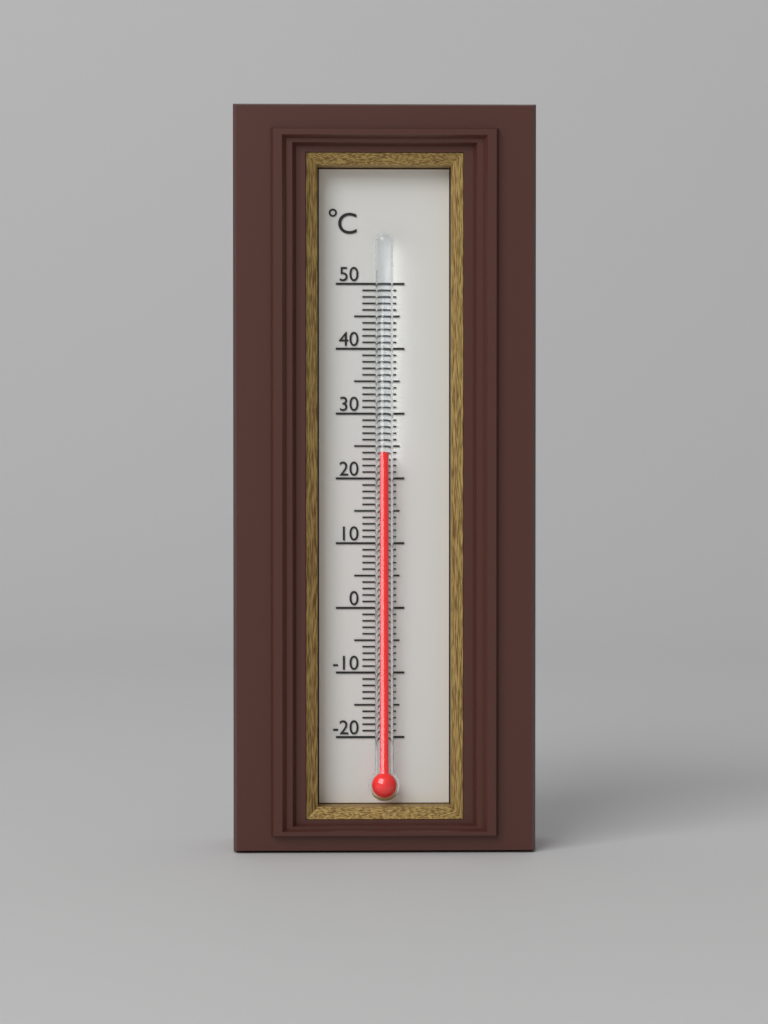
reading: 24 °C
